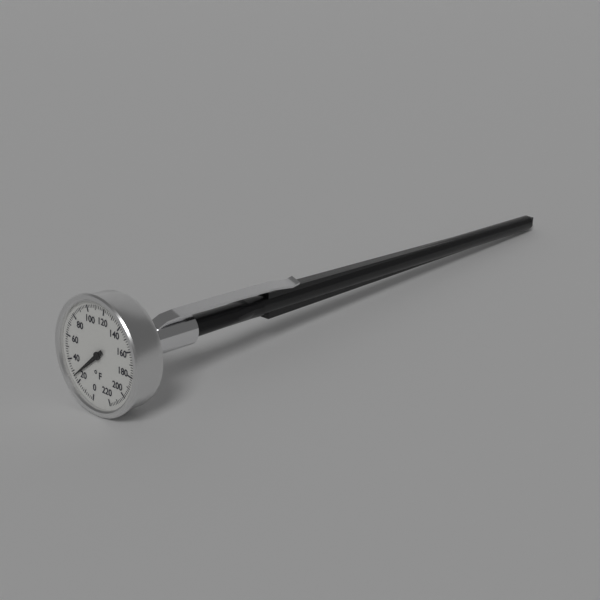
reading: 26 °F
